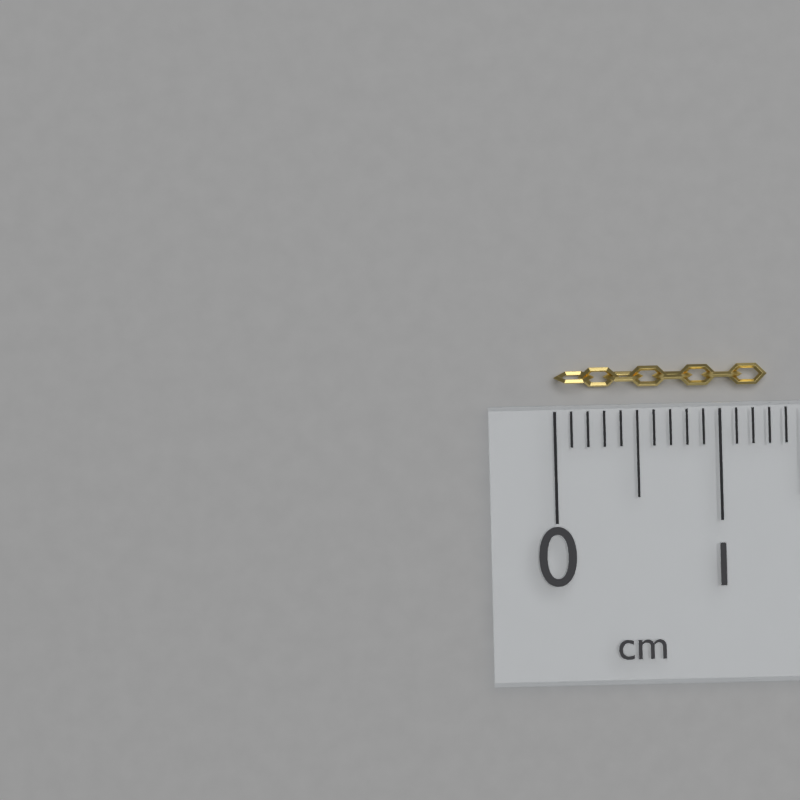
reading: 1.3 cm
